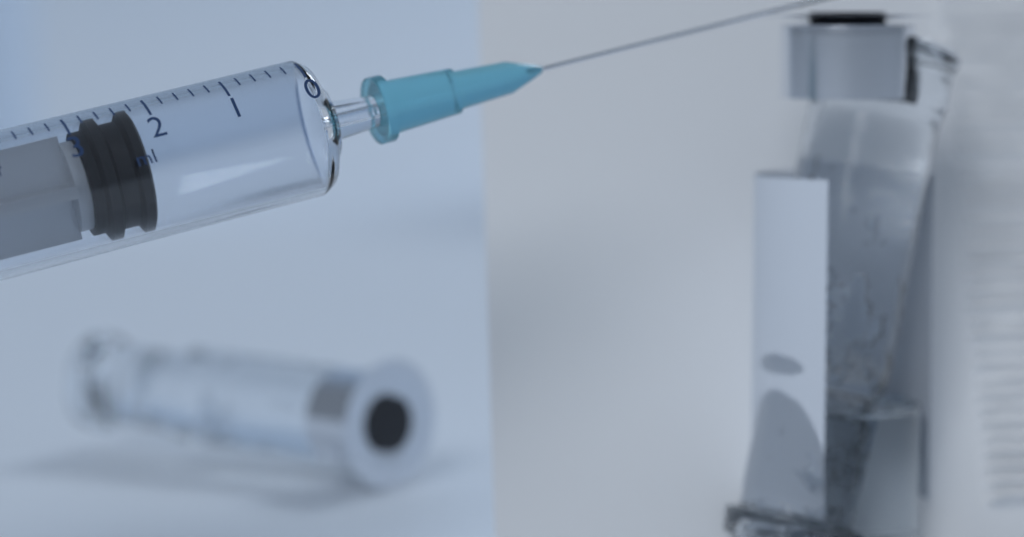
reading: 2.2 ml
